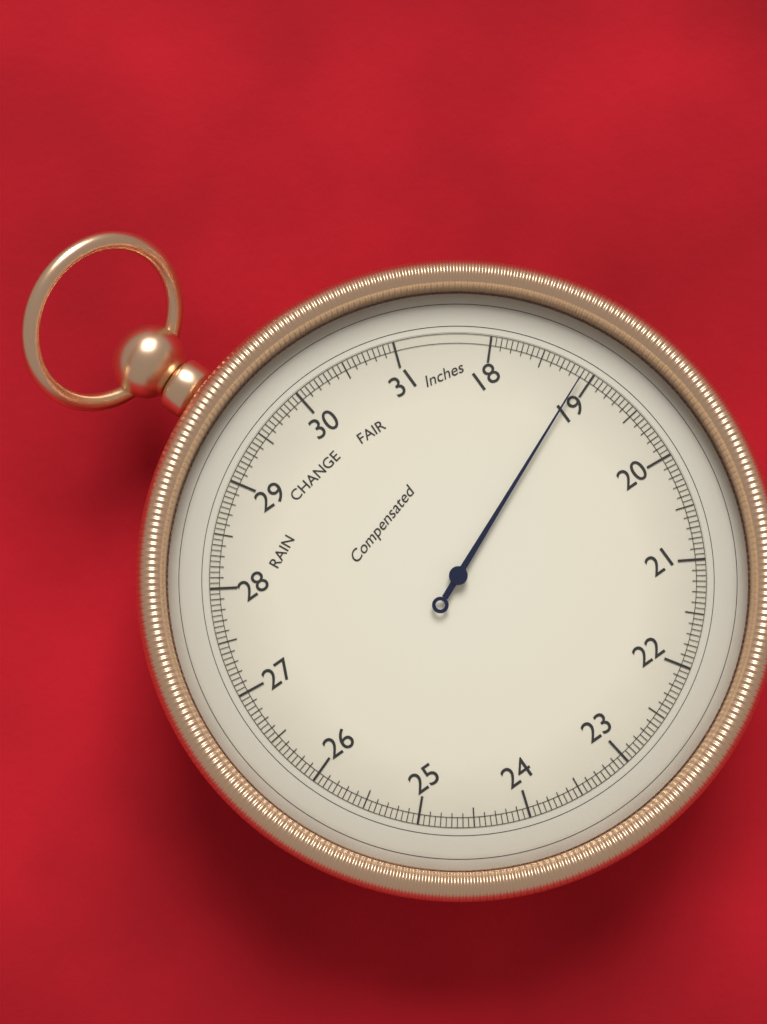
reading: 18.90 inHg
